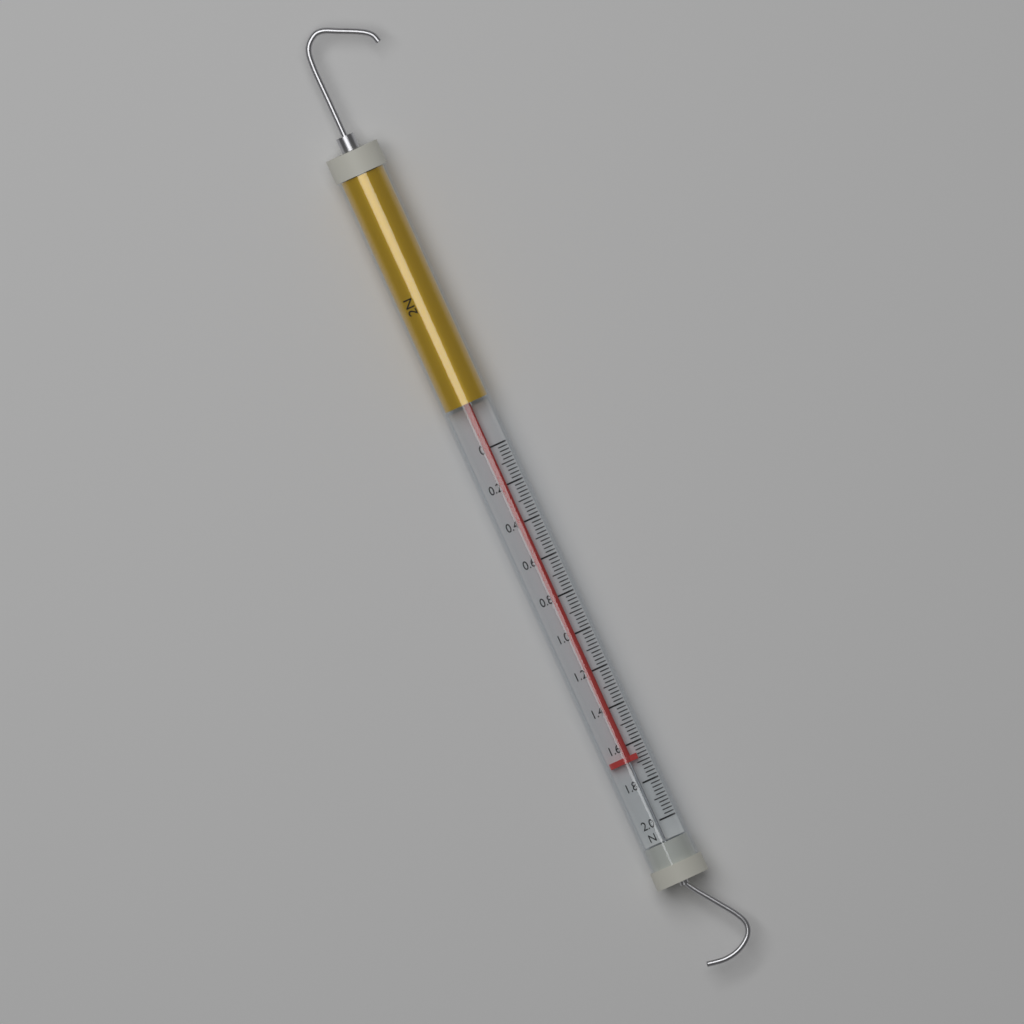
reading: 1.68 N
